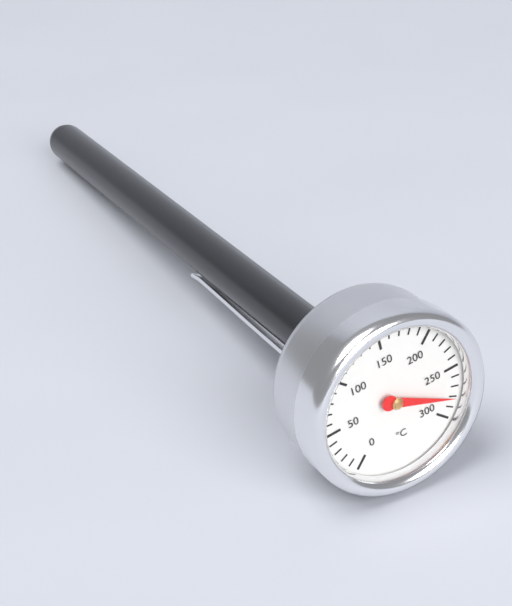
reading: 280 °C
